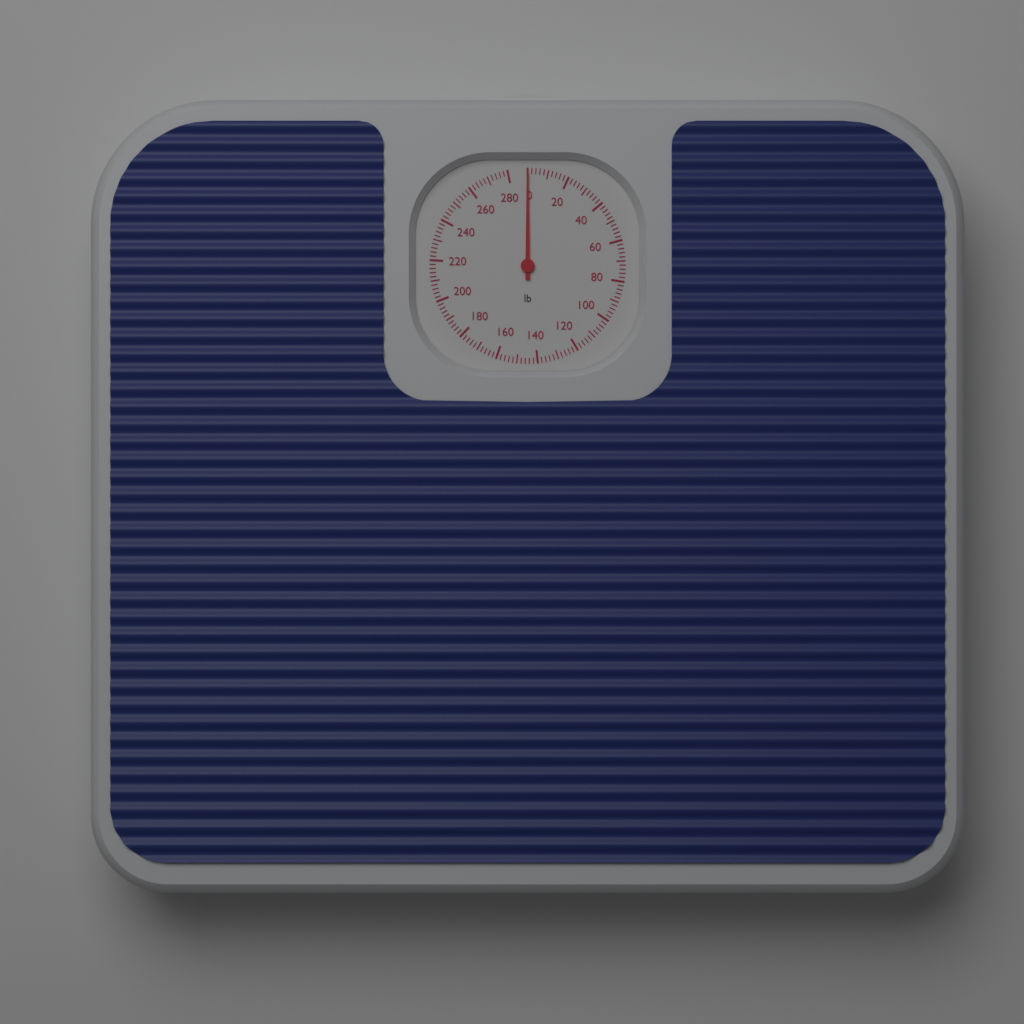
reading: 0 lb
